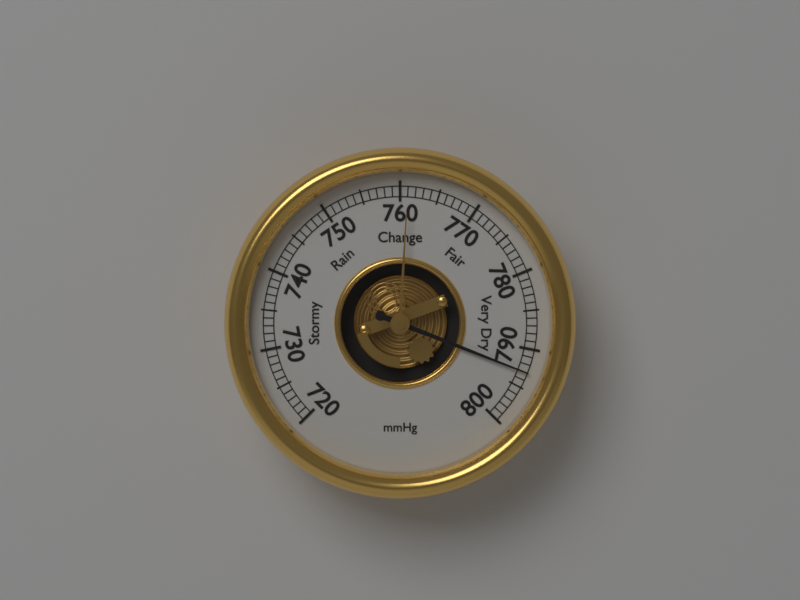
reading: 793 mmHg
